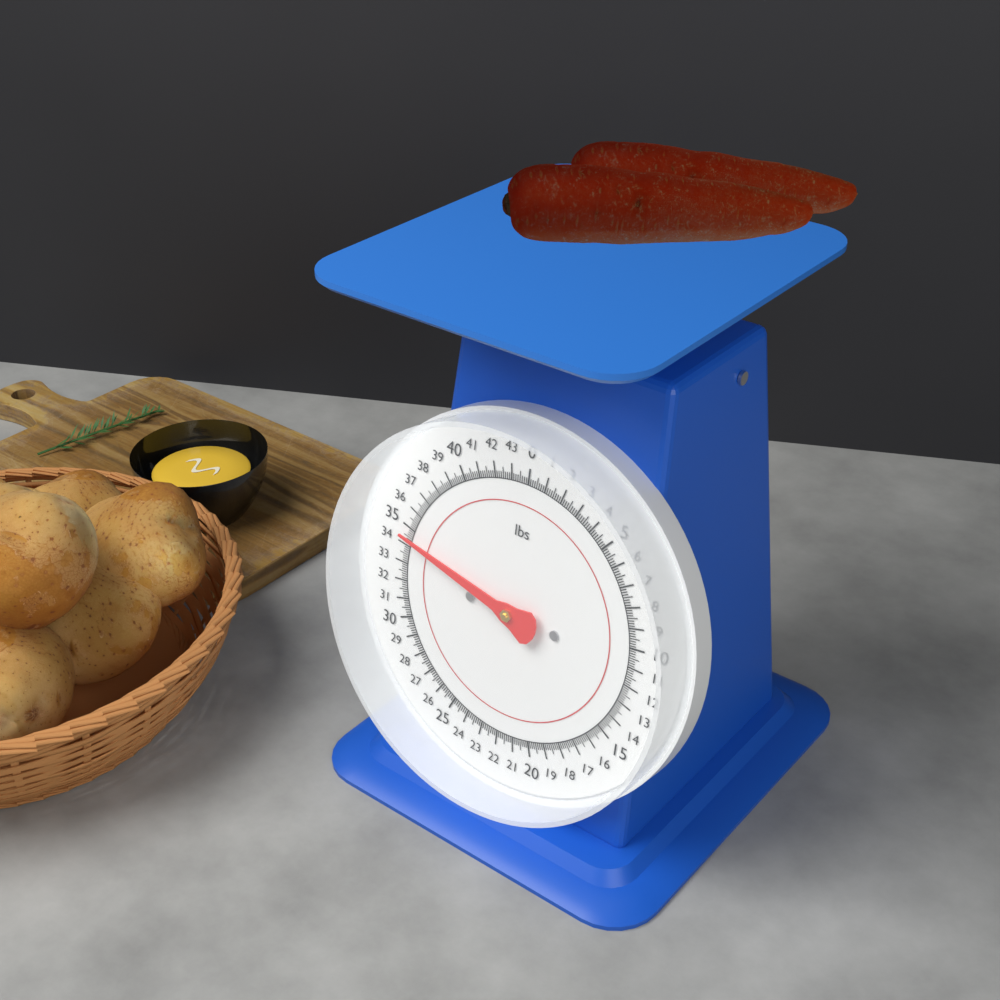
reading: 34.500 lbs
